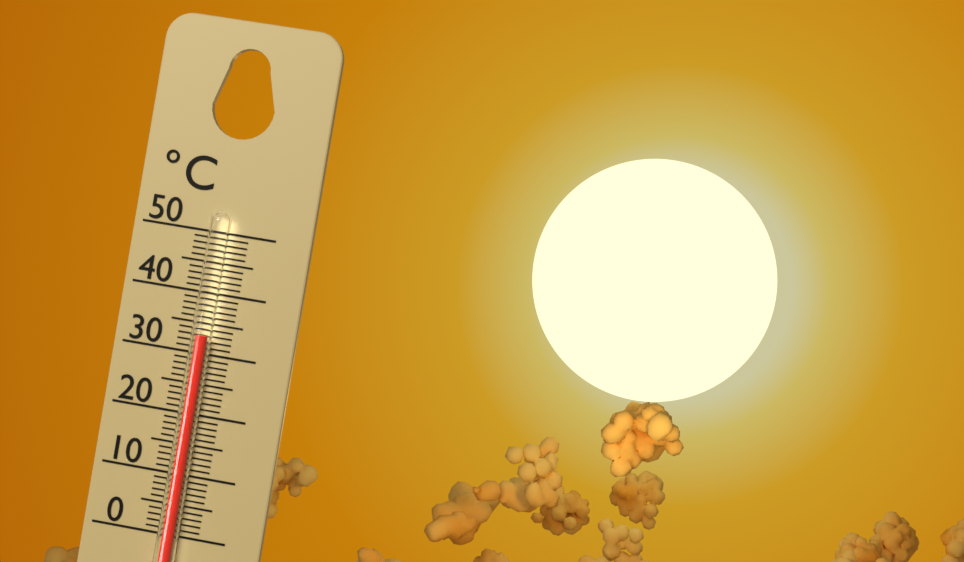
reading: 33 °C
